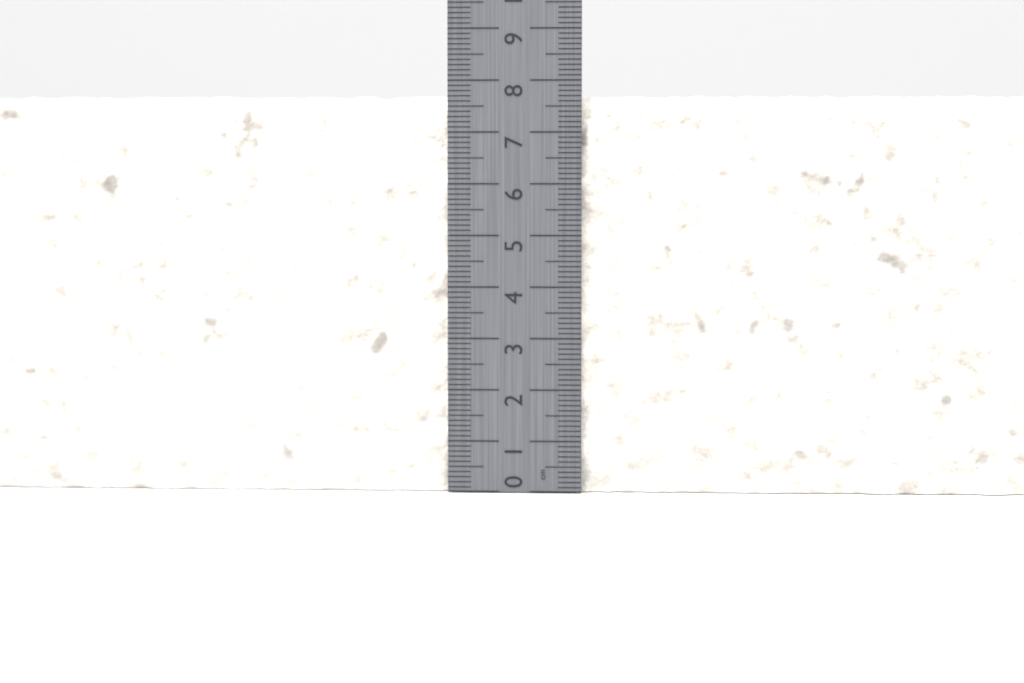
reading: 7.7 cm
